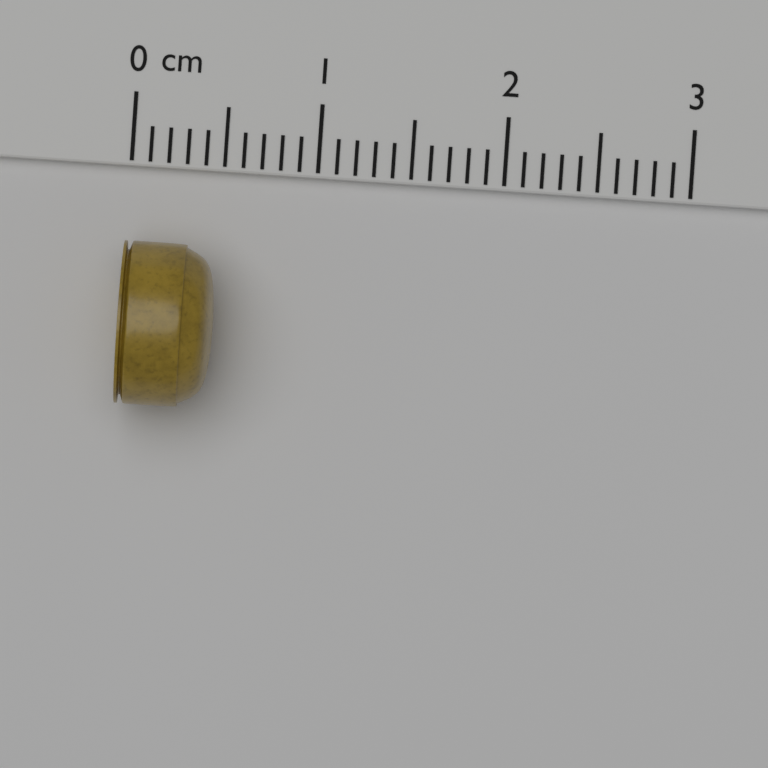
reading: 0.5 cm
